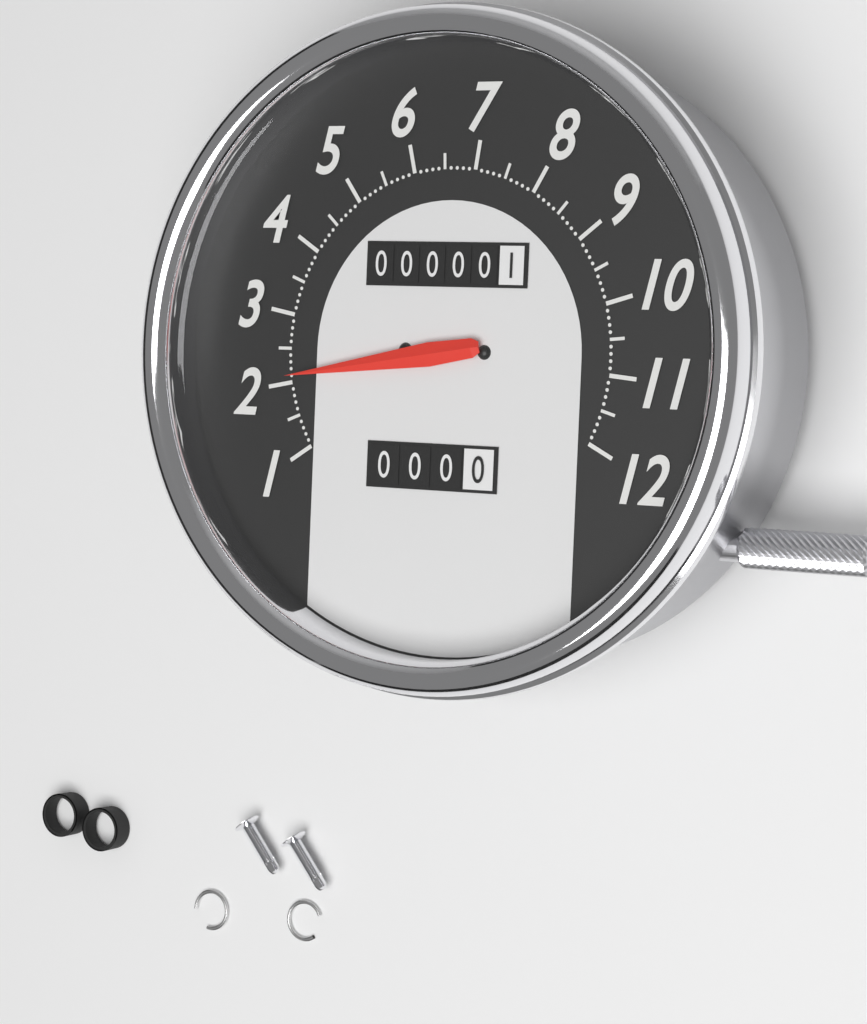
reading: 2.1 (no unit)
